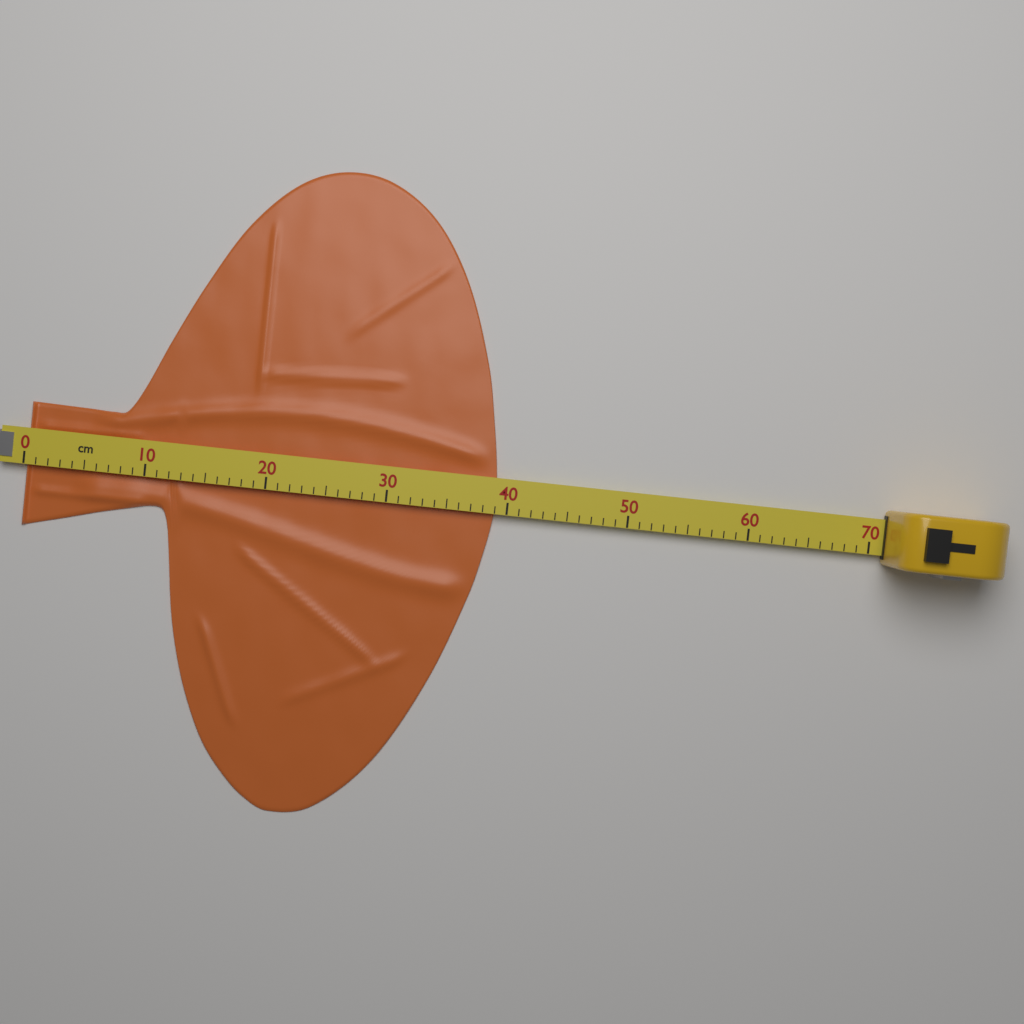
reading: 39 cm
